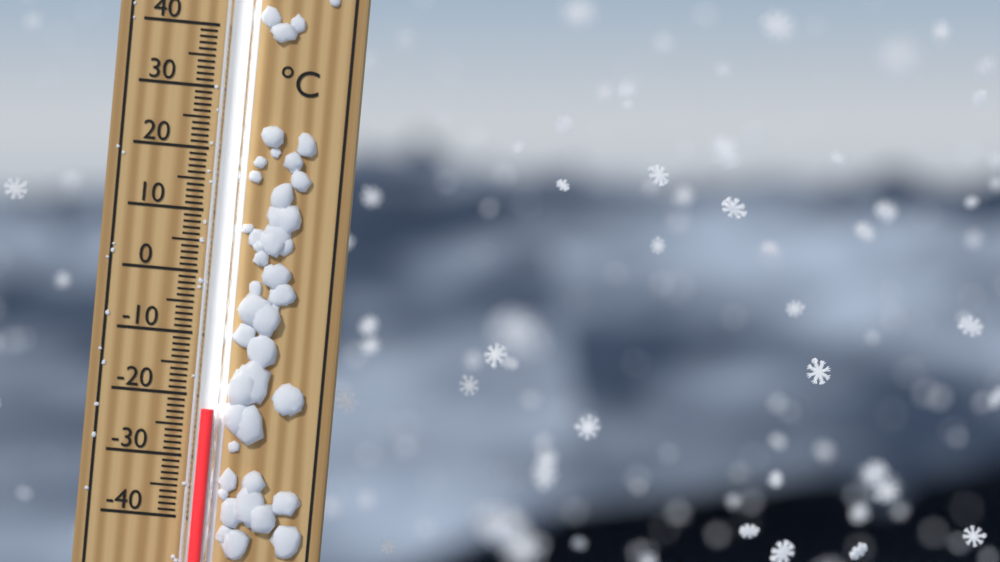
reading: -22 °C
